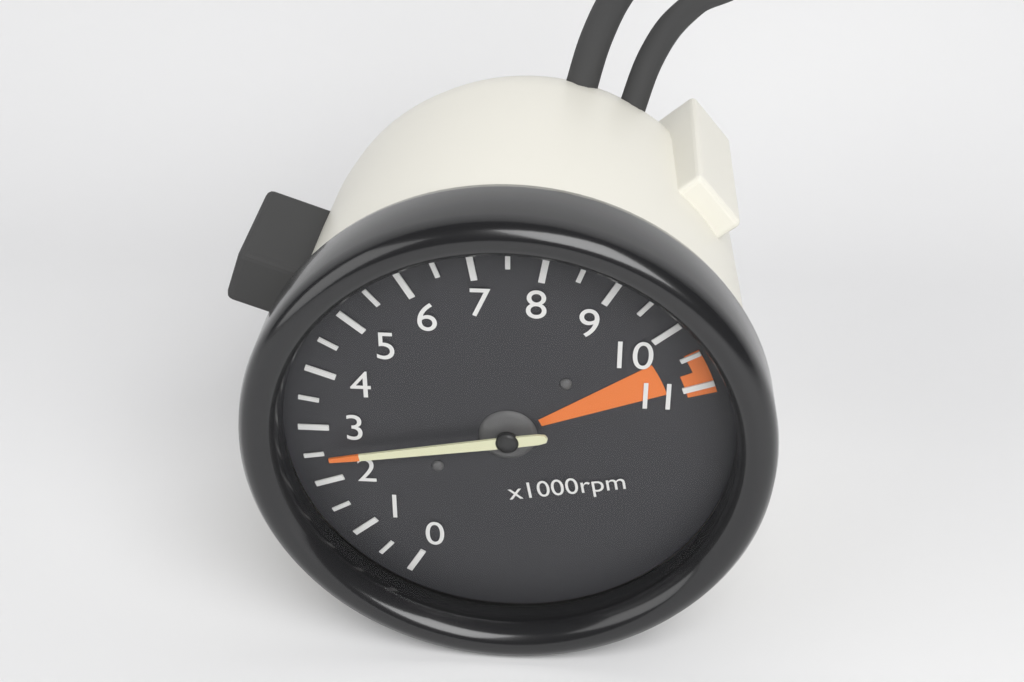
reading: 2.5 x1000rpm
